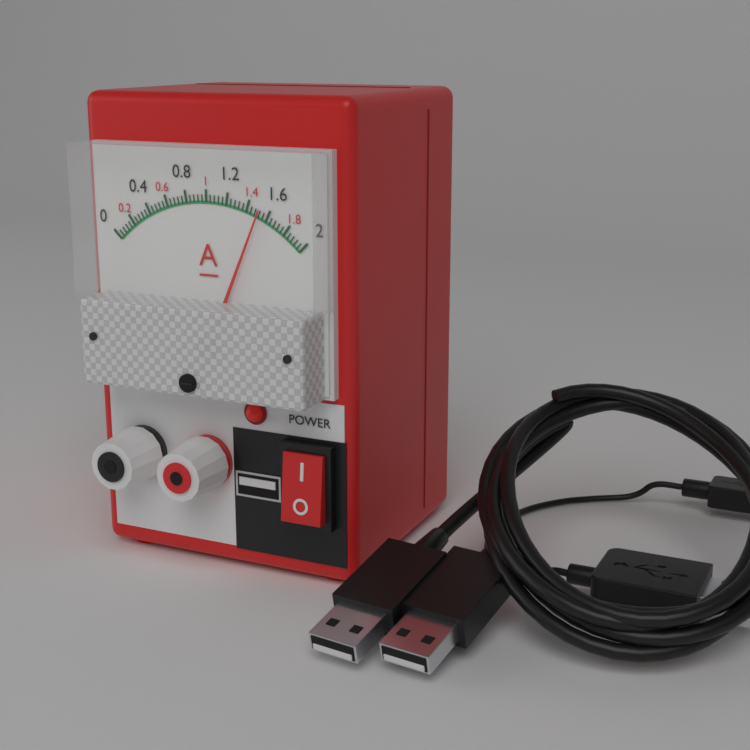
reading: 1.52 A
